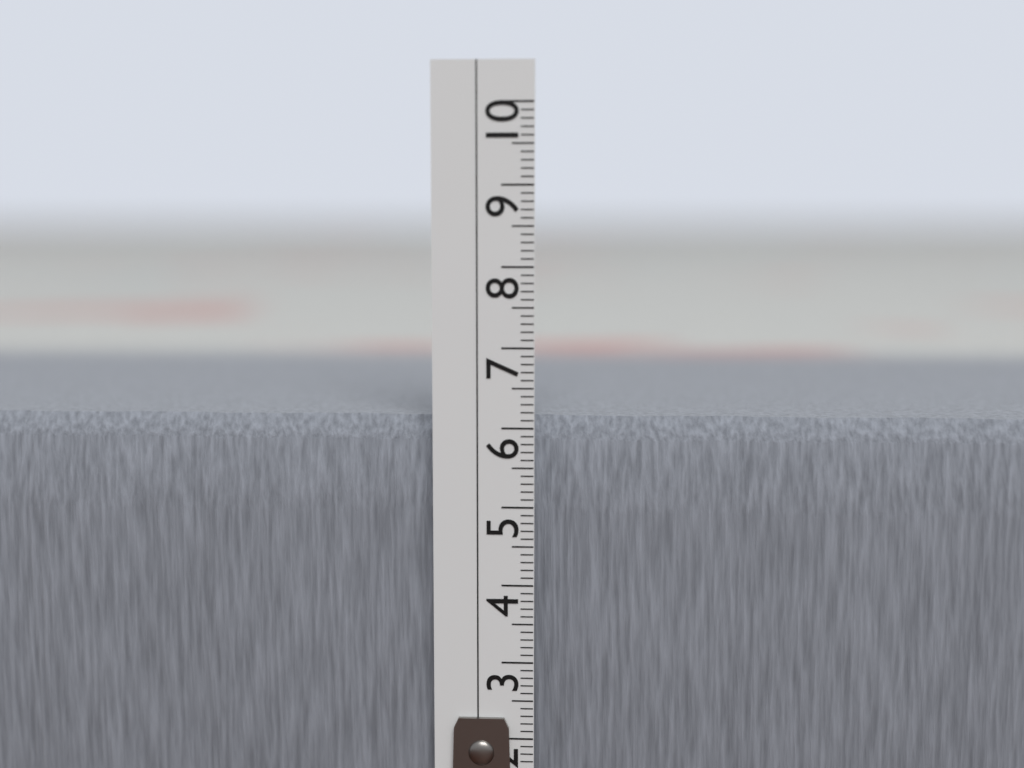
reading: 6.1 cm
